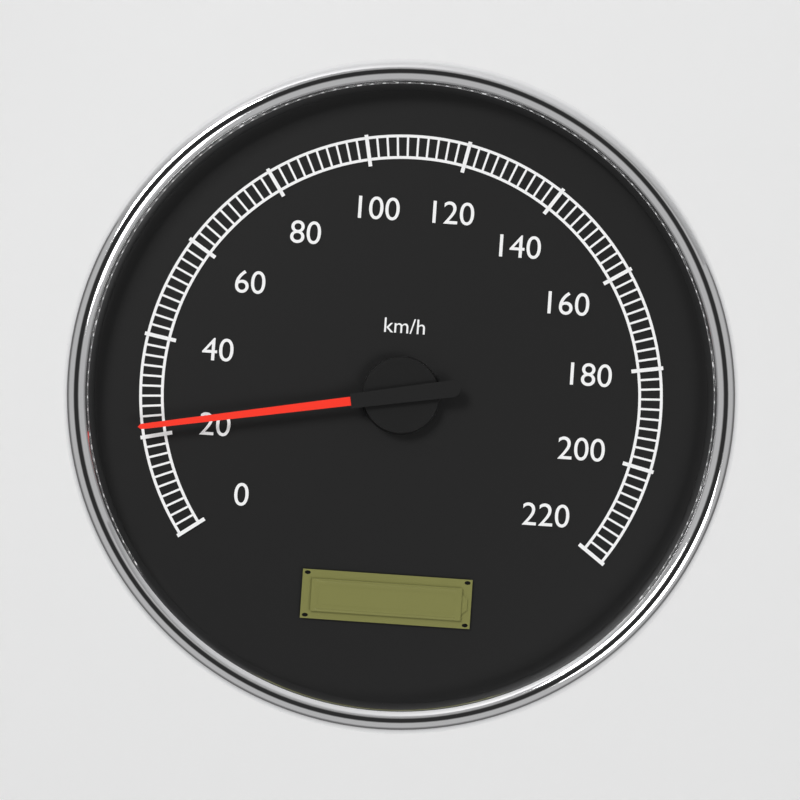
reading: 22 km/h
